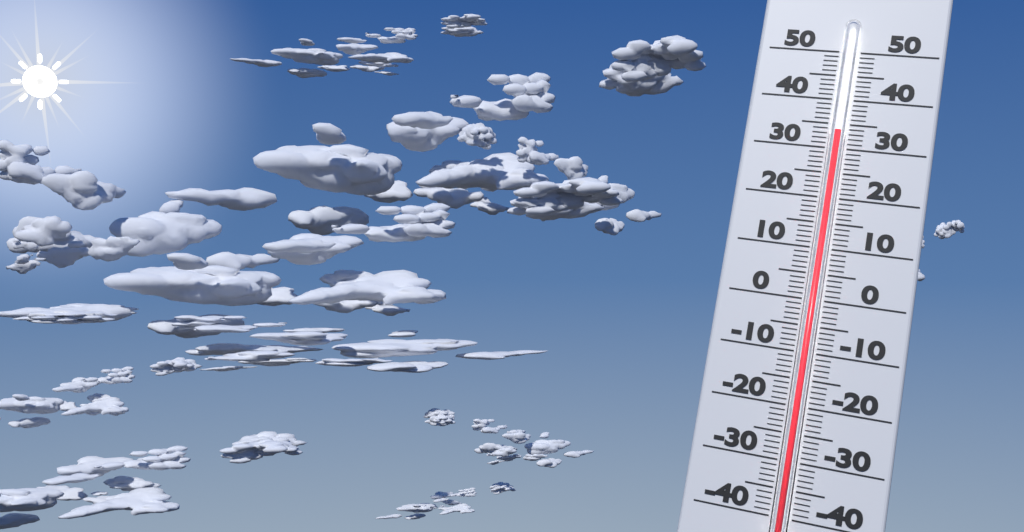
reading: 33 (no unit)
